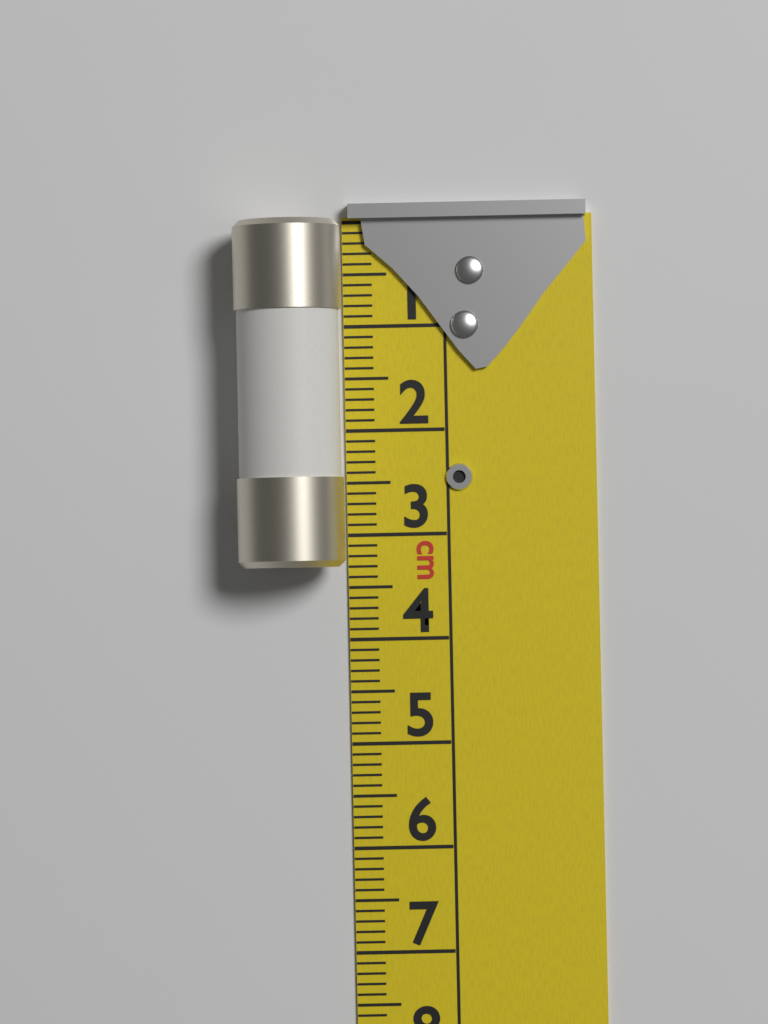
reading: 3.3 cm
